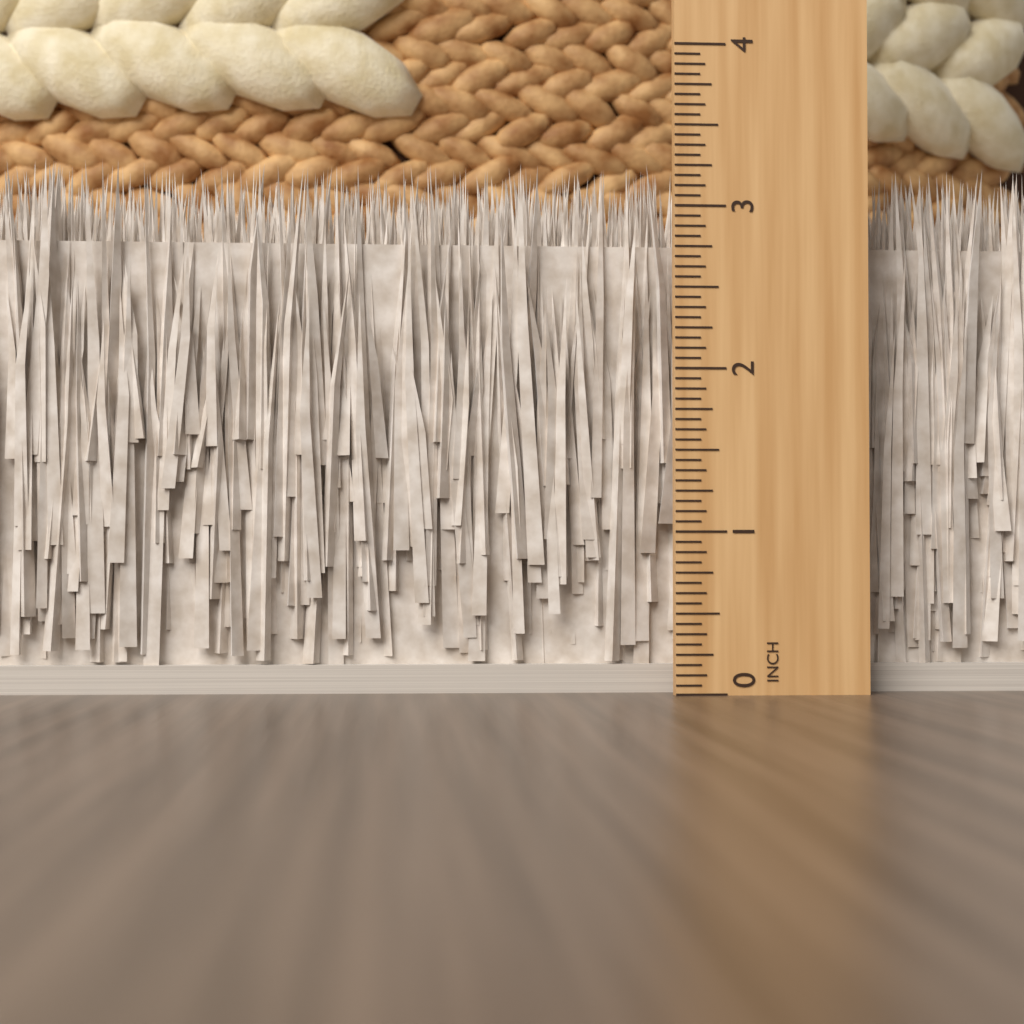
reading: 3.3125 in
